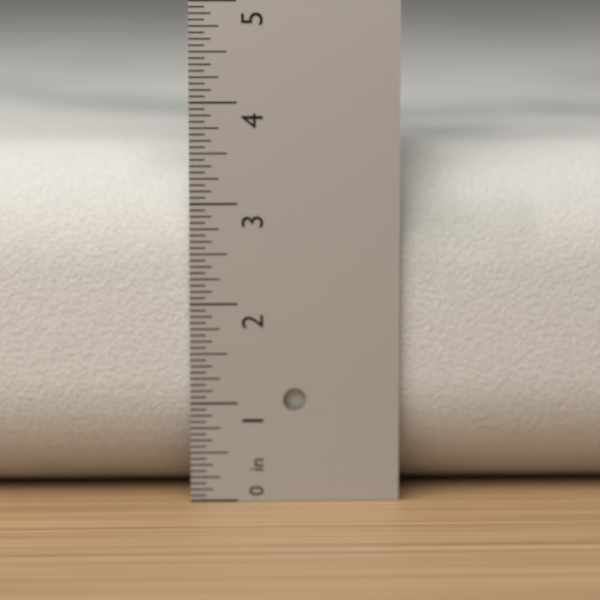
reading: 3.5625 in
